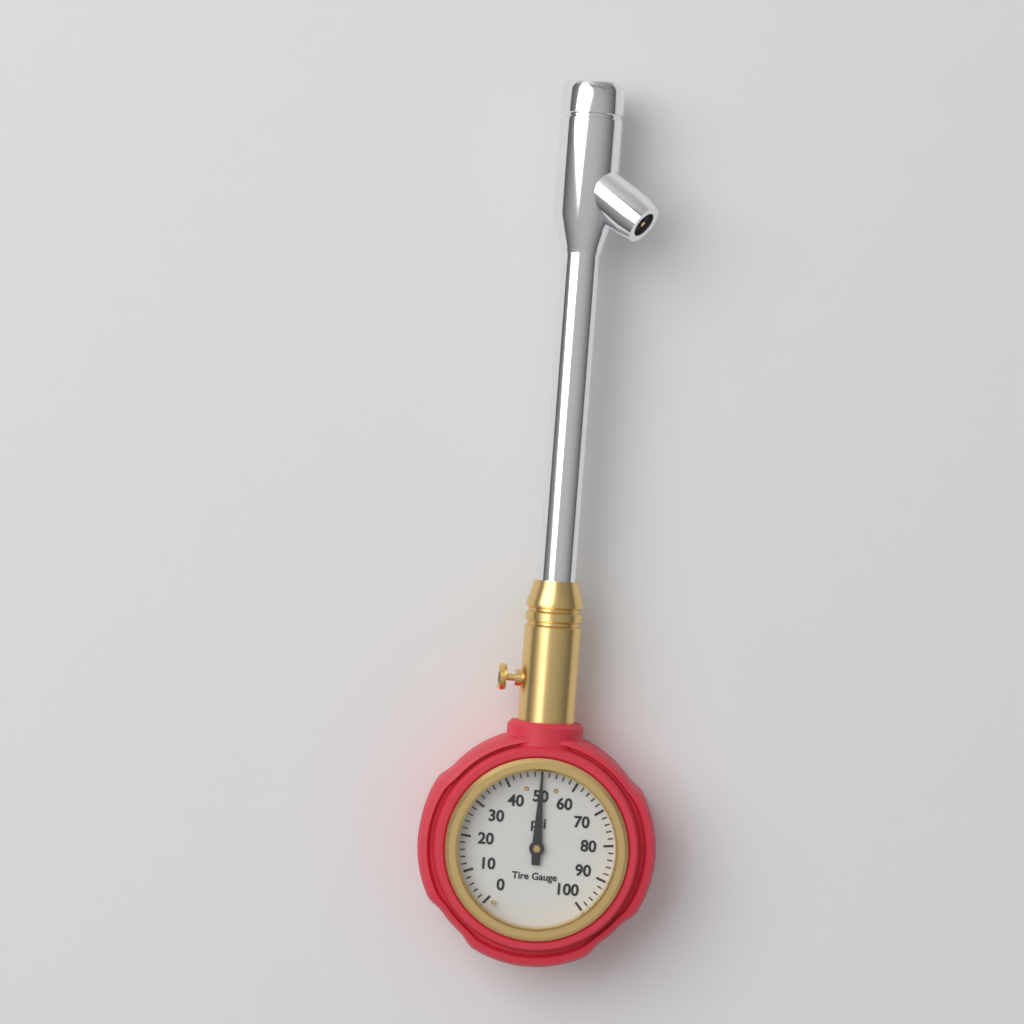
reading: 50 psi
